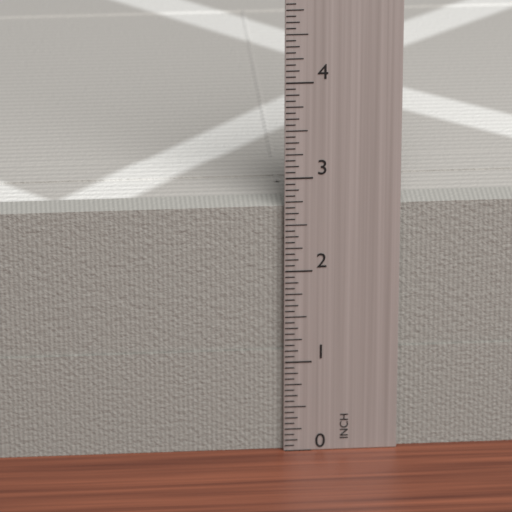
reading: 2.6875 in
